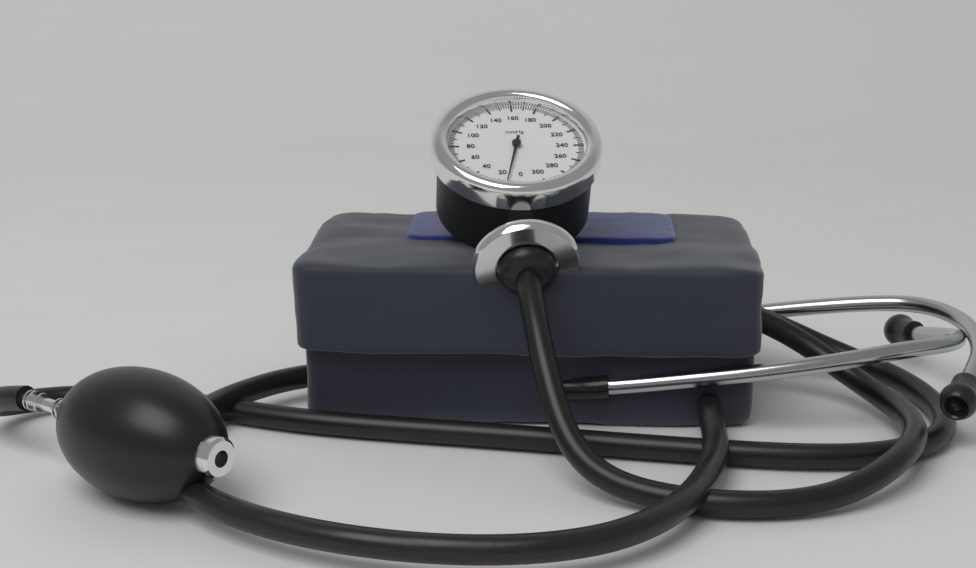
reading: 12 mmHg
